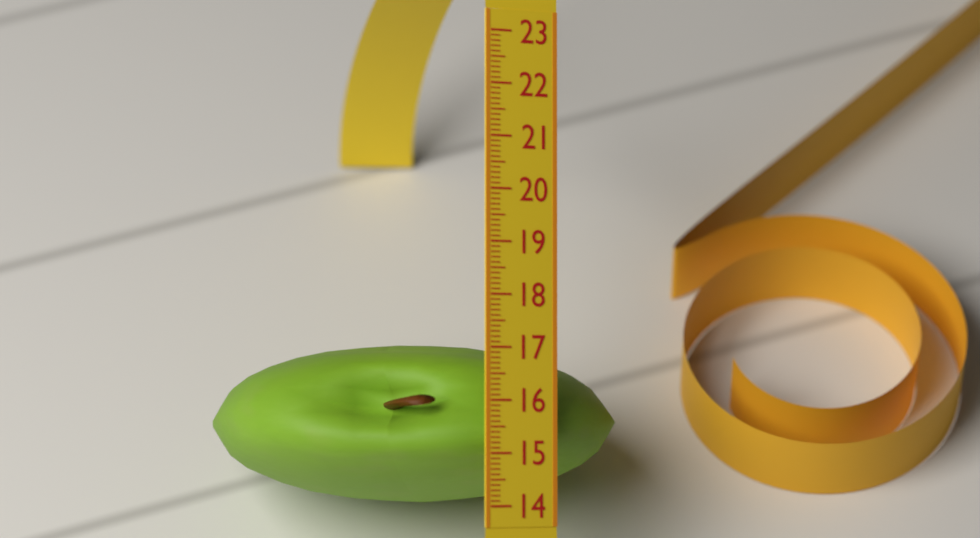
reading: 17.1 (no unit)
